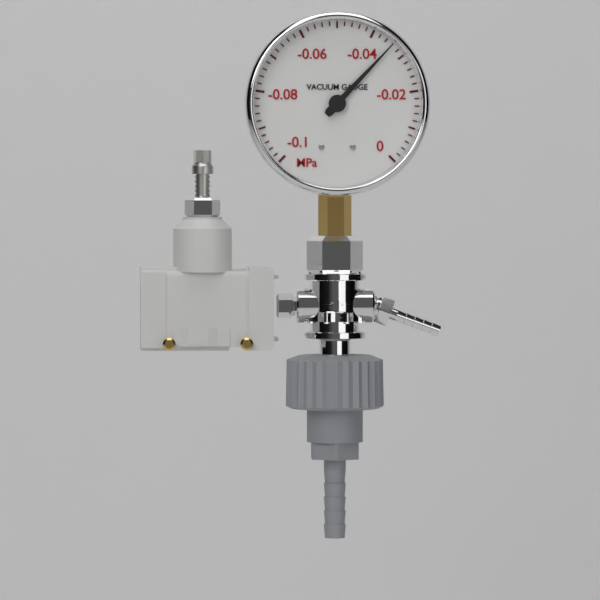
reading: -0.034 MPa
